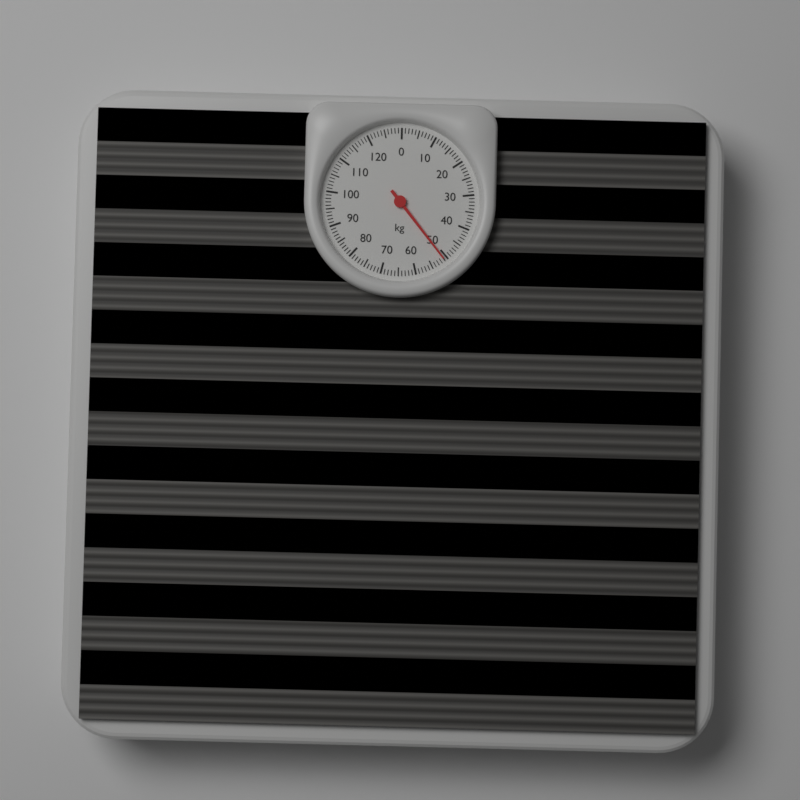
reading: 51 kg
